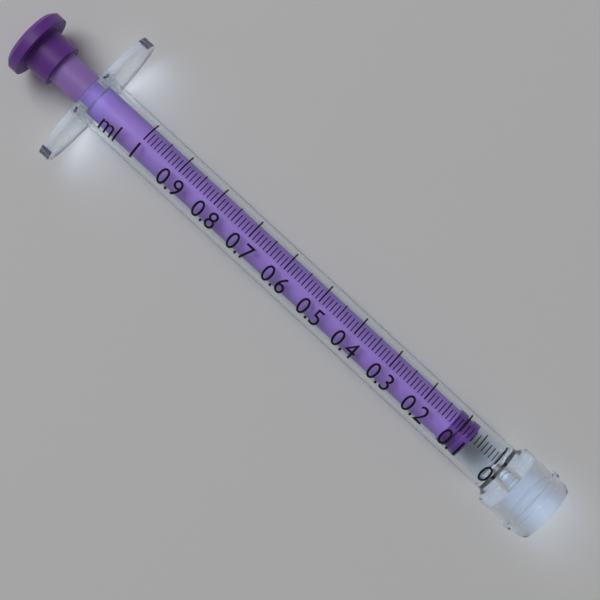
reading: 0.07 ml
